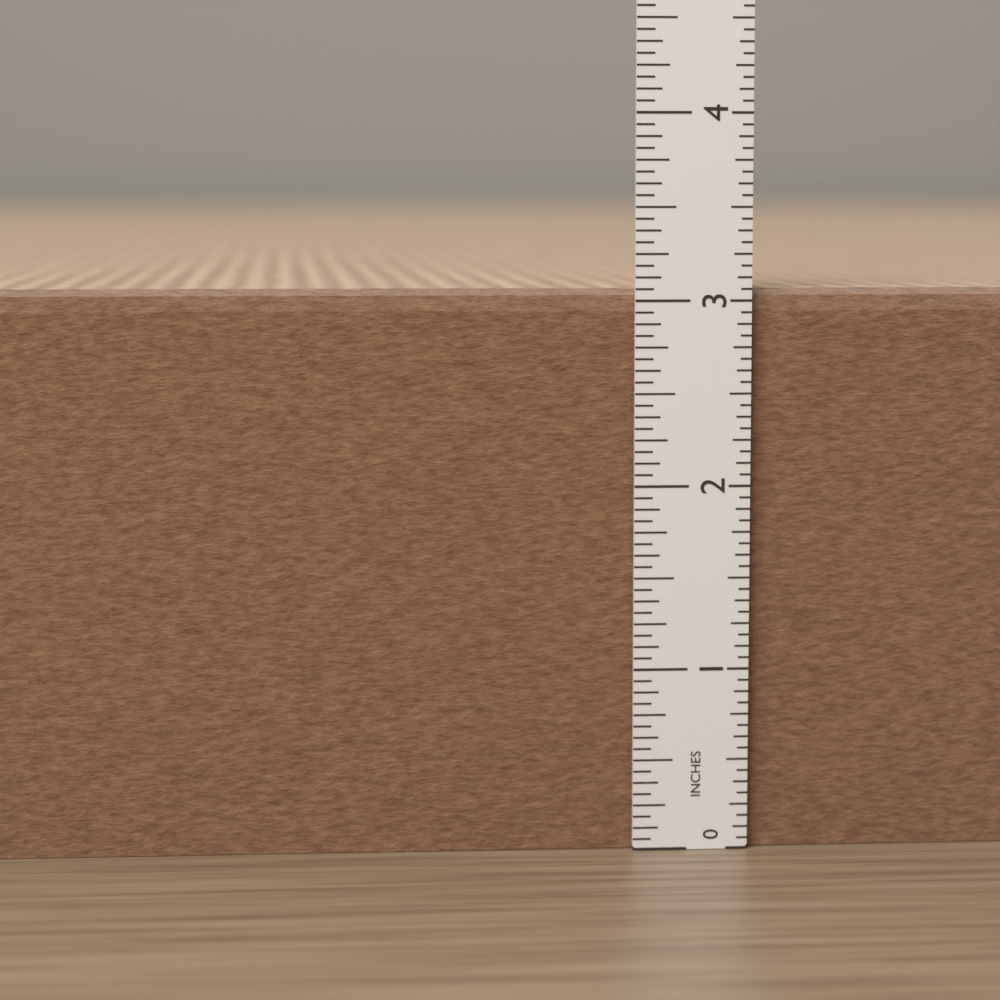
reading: 3.0625 in
